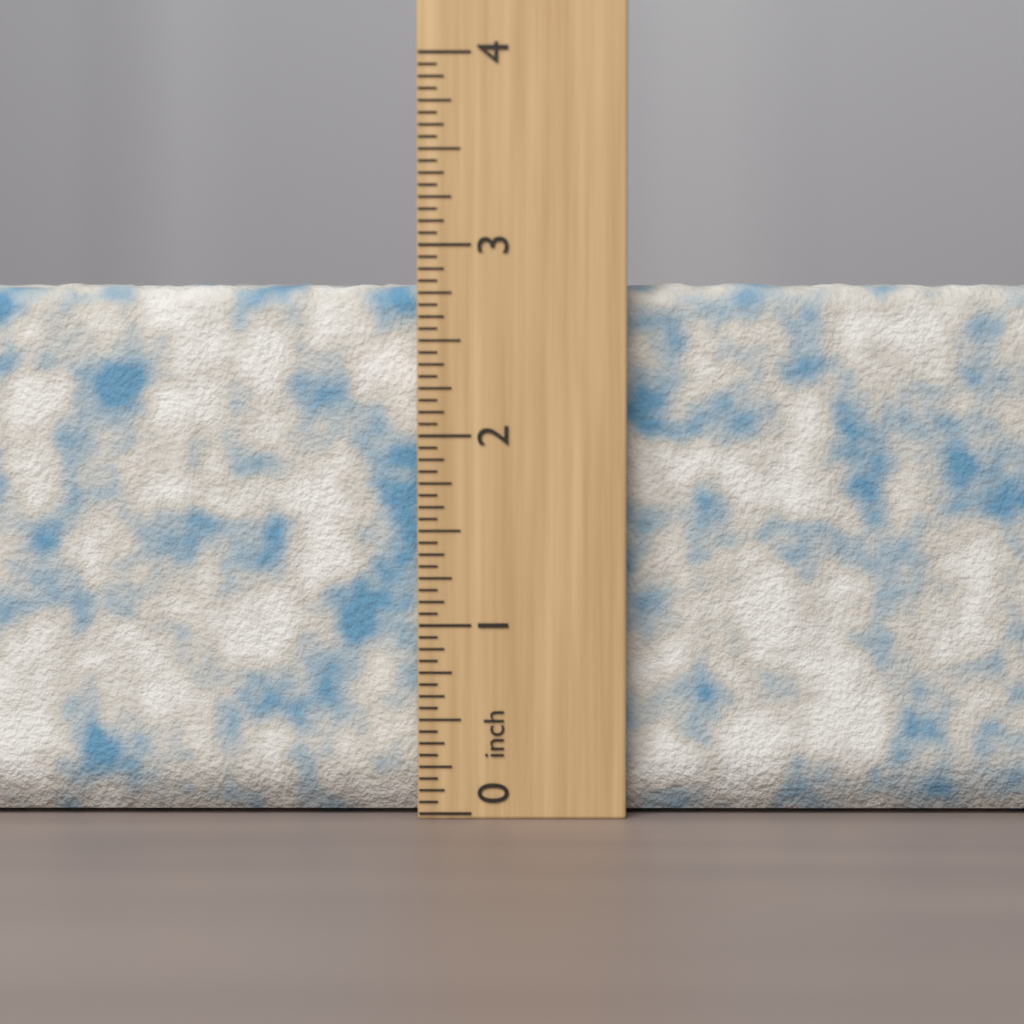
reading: 2.8125 inch
